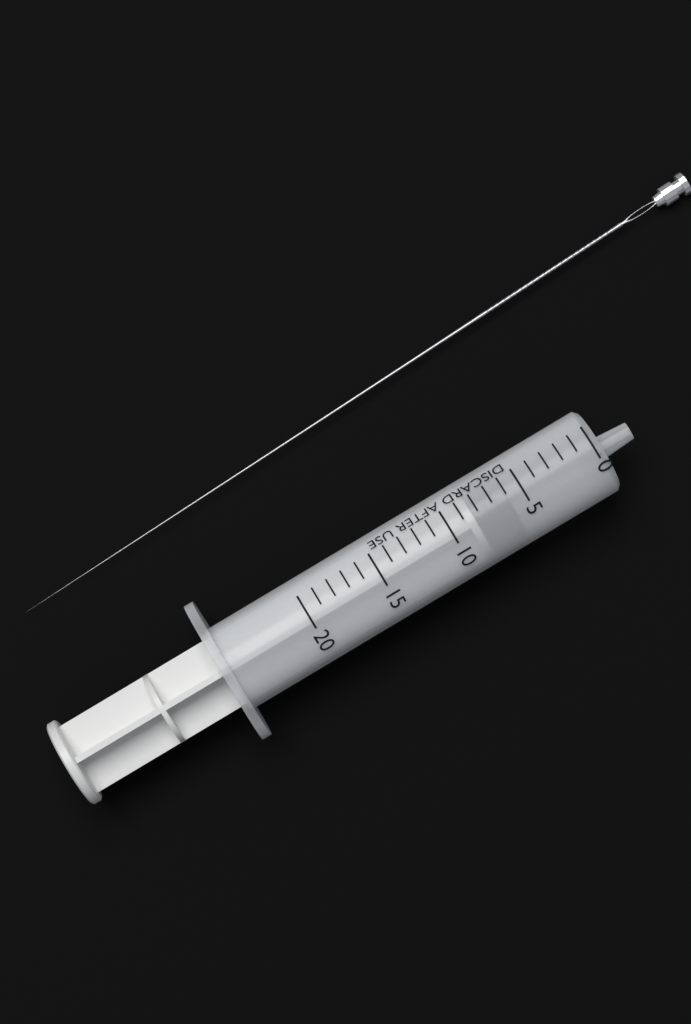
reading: 6 (no unit)
